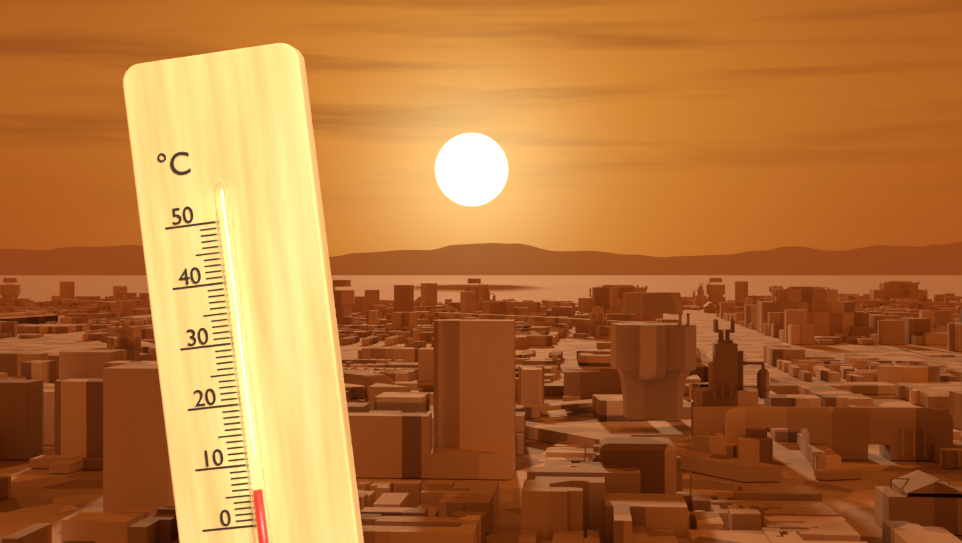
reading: 6 °C
